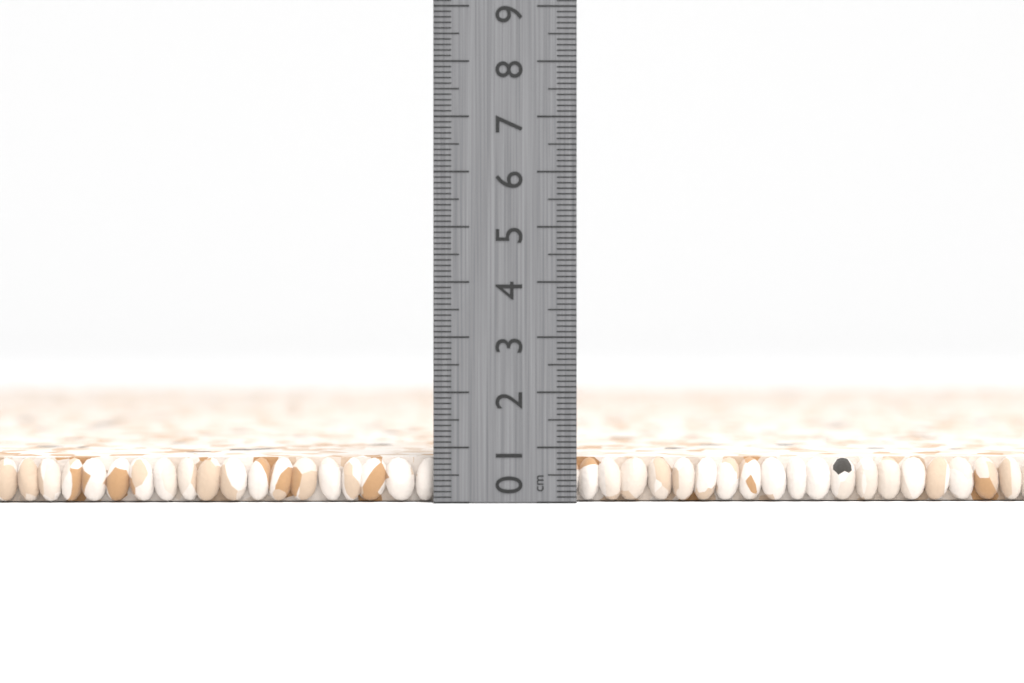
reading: 0.8 cm
